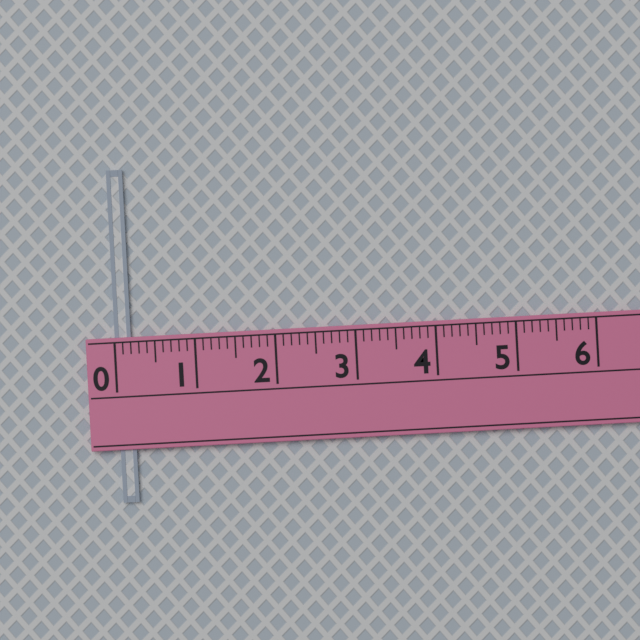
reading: 0.2 (no unit)
